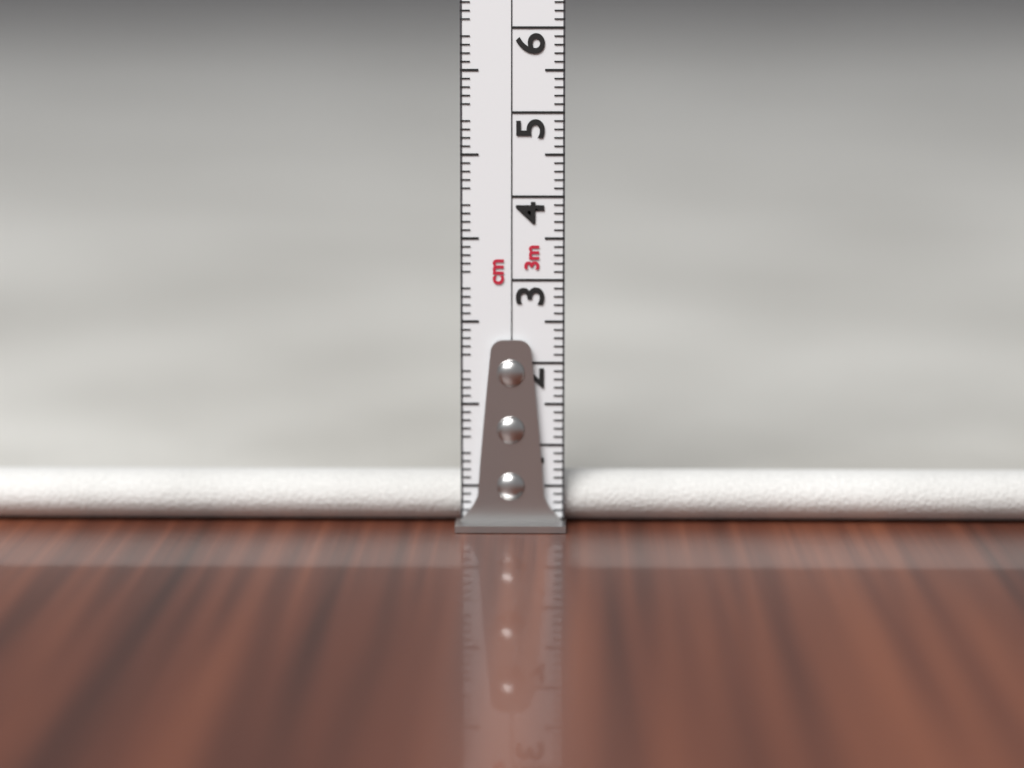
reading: 0.6 cm
